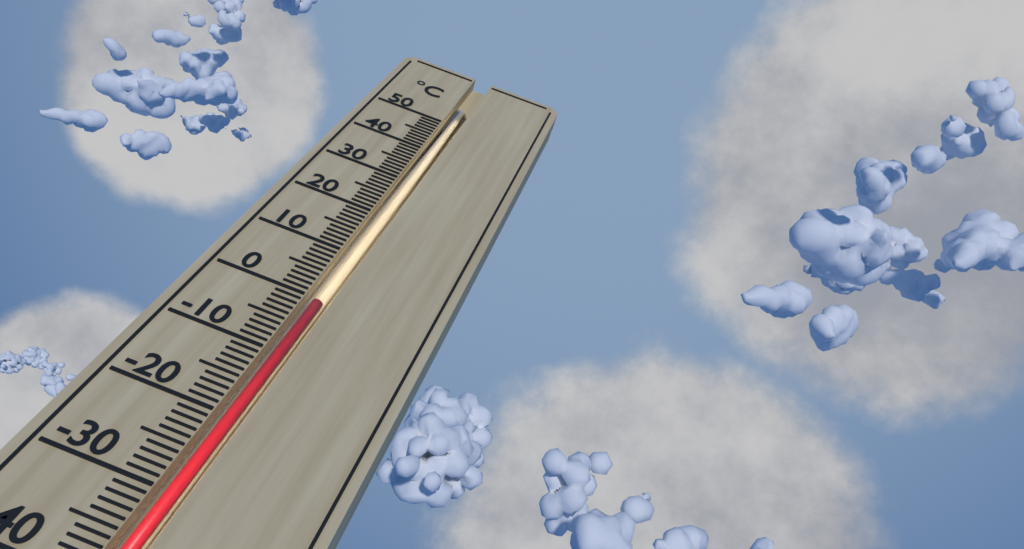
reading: 0 °C
